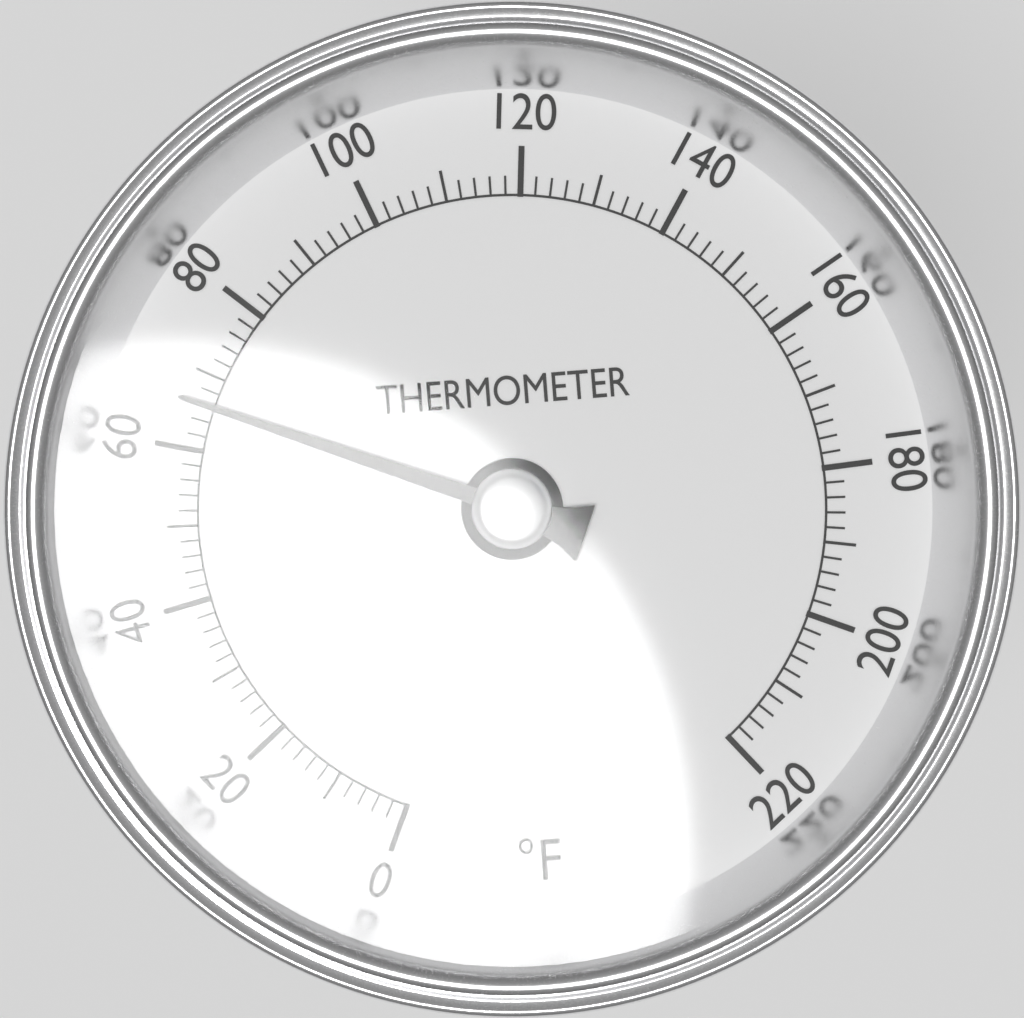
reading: 66 °F
